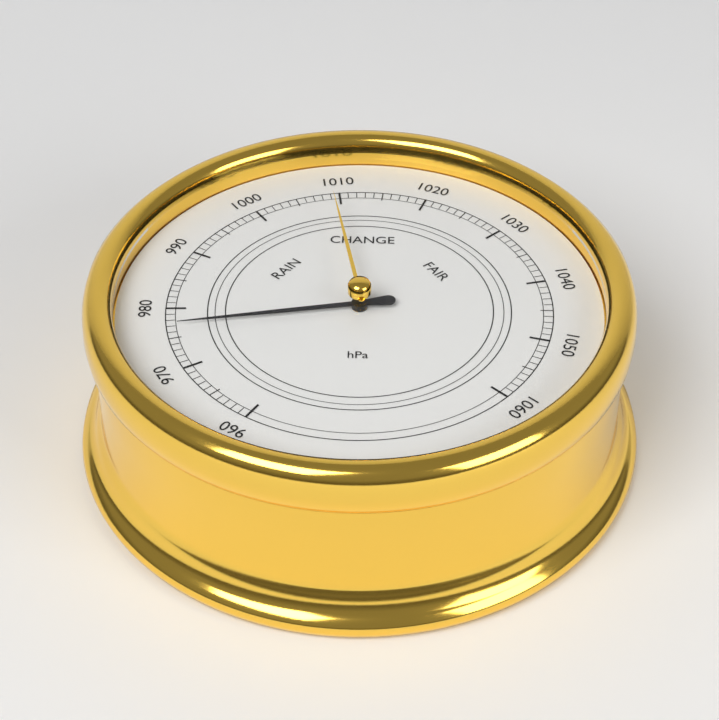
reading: 977 hPa
